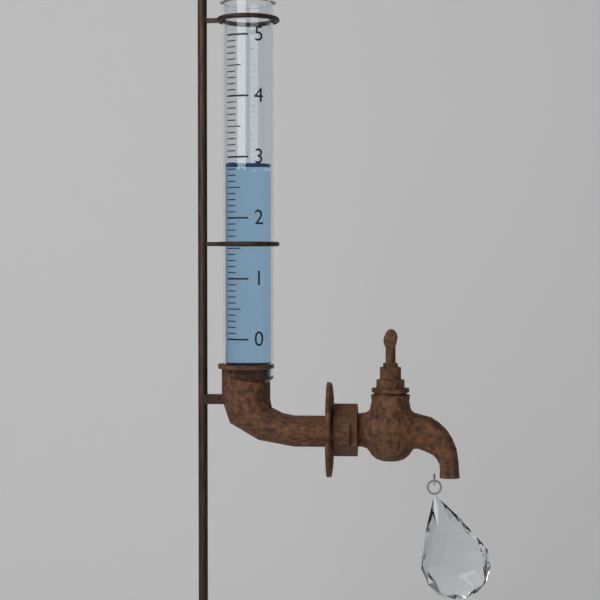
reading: 2.9 (no unit)
